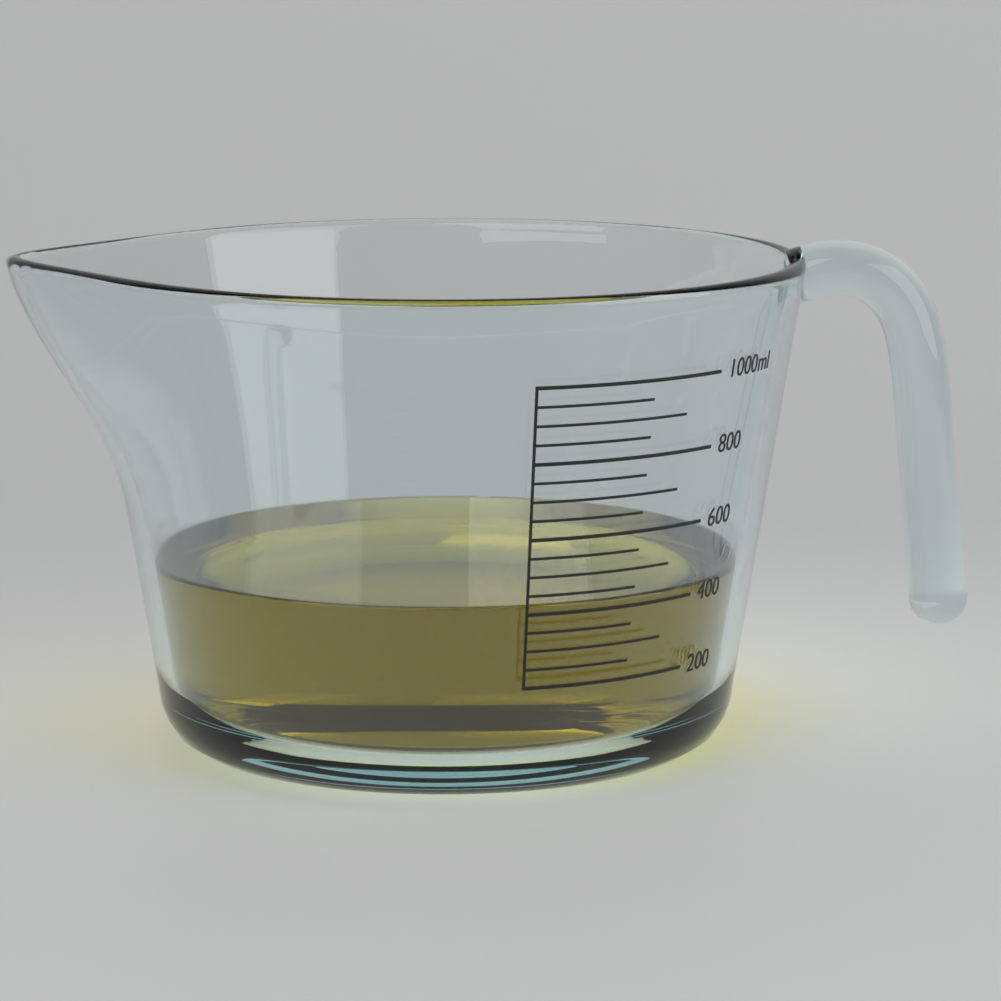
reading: 420 ml
